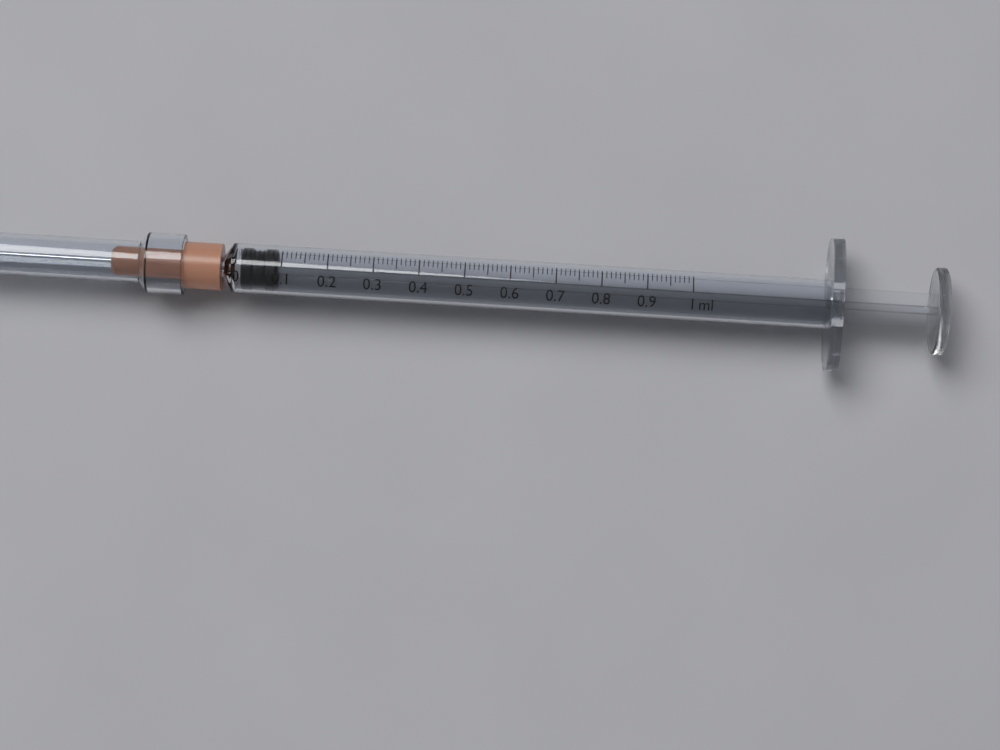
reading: 0.01 ml
